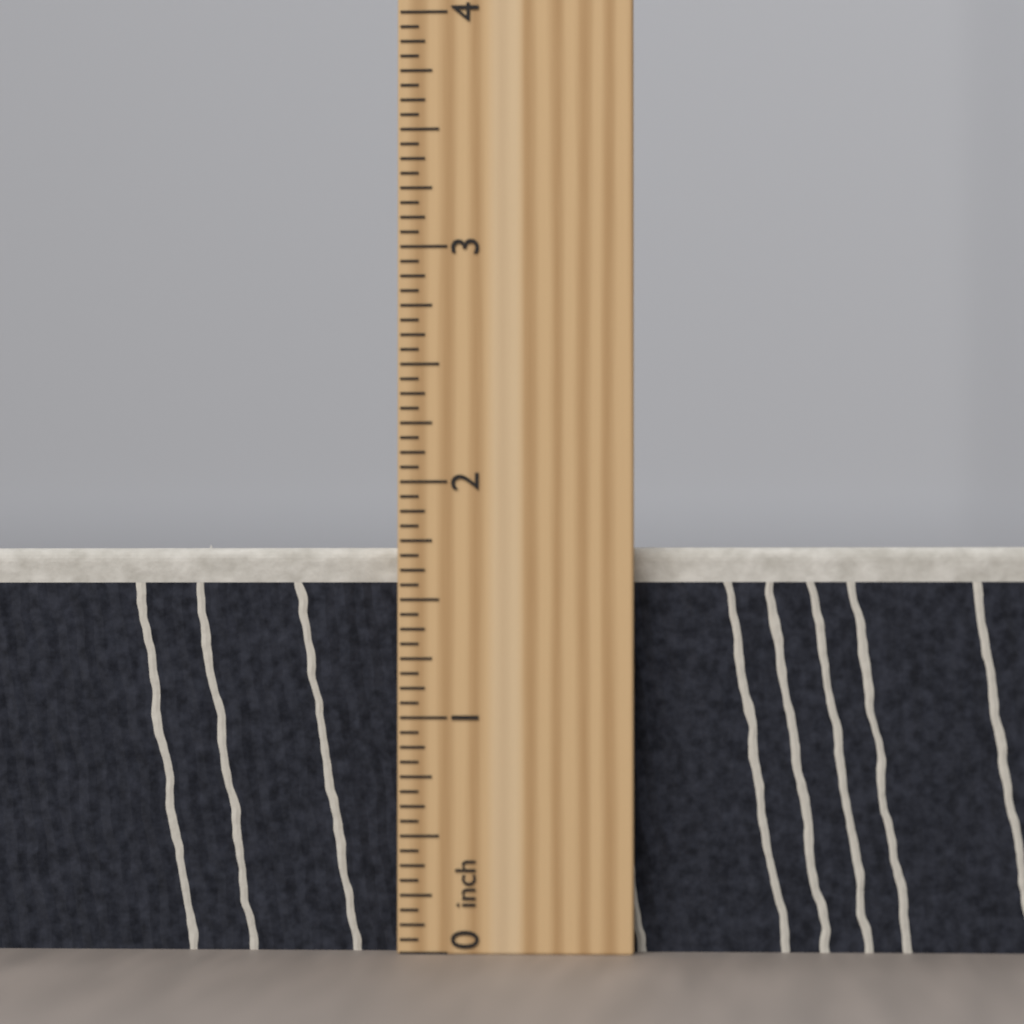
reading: 1.7500 inch
